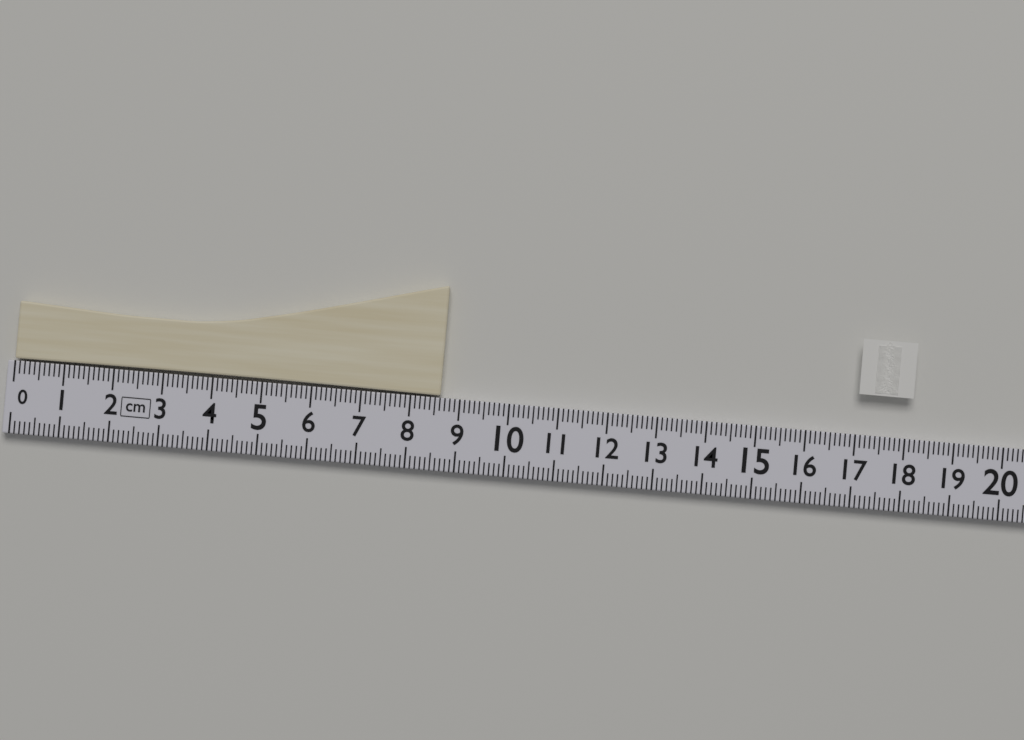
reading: 8.6 cm
